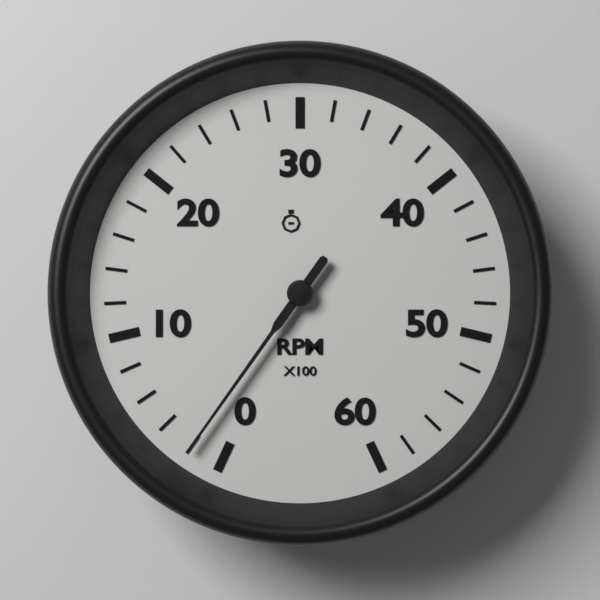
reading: 200 RPM
